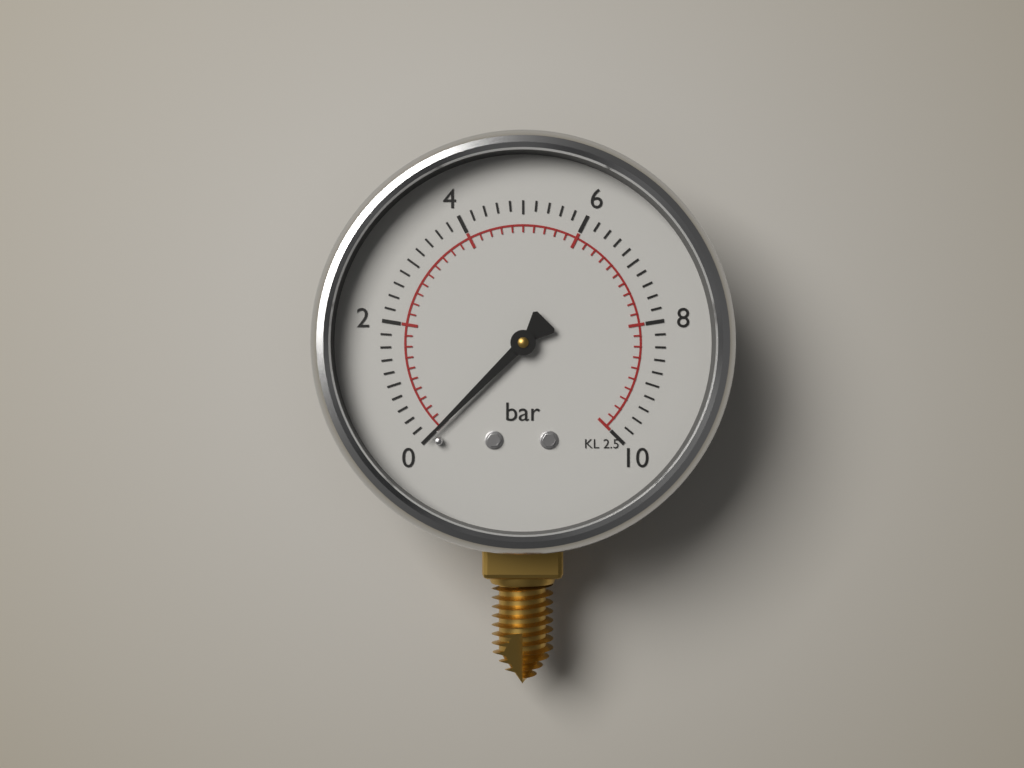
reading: 0.0 bar
